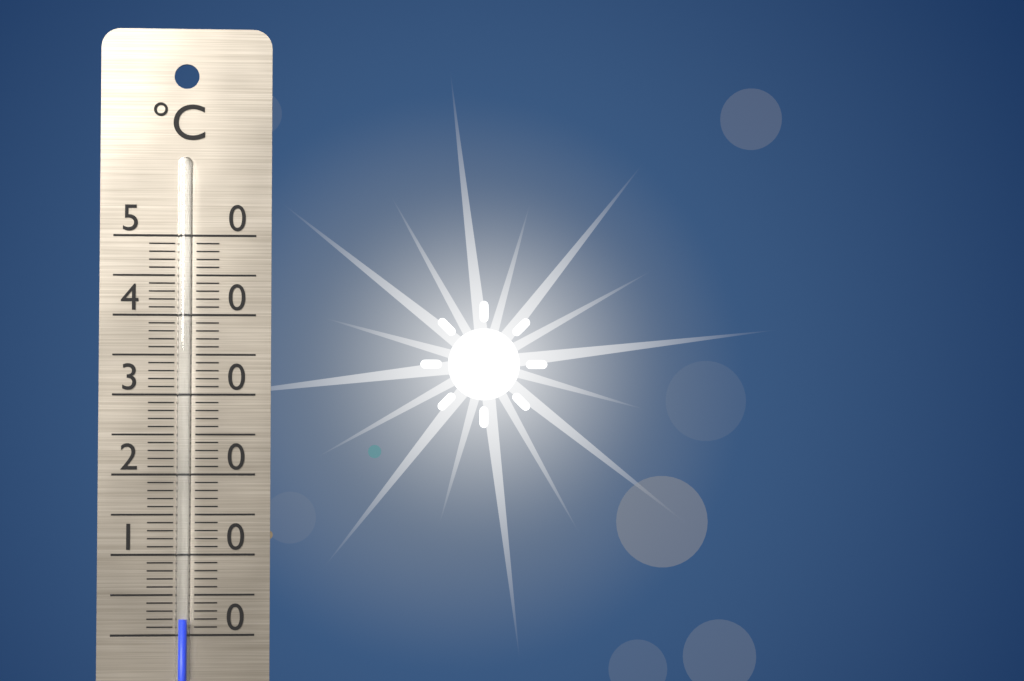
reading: 2 °C
